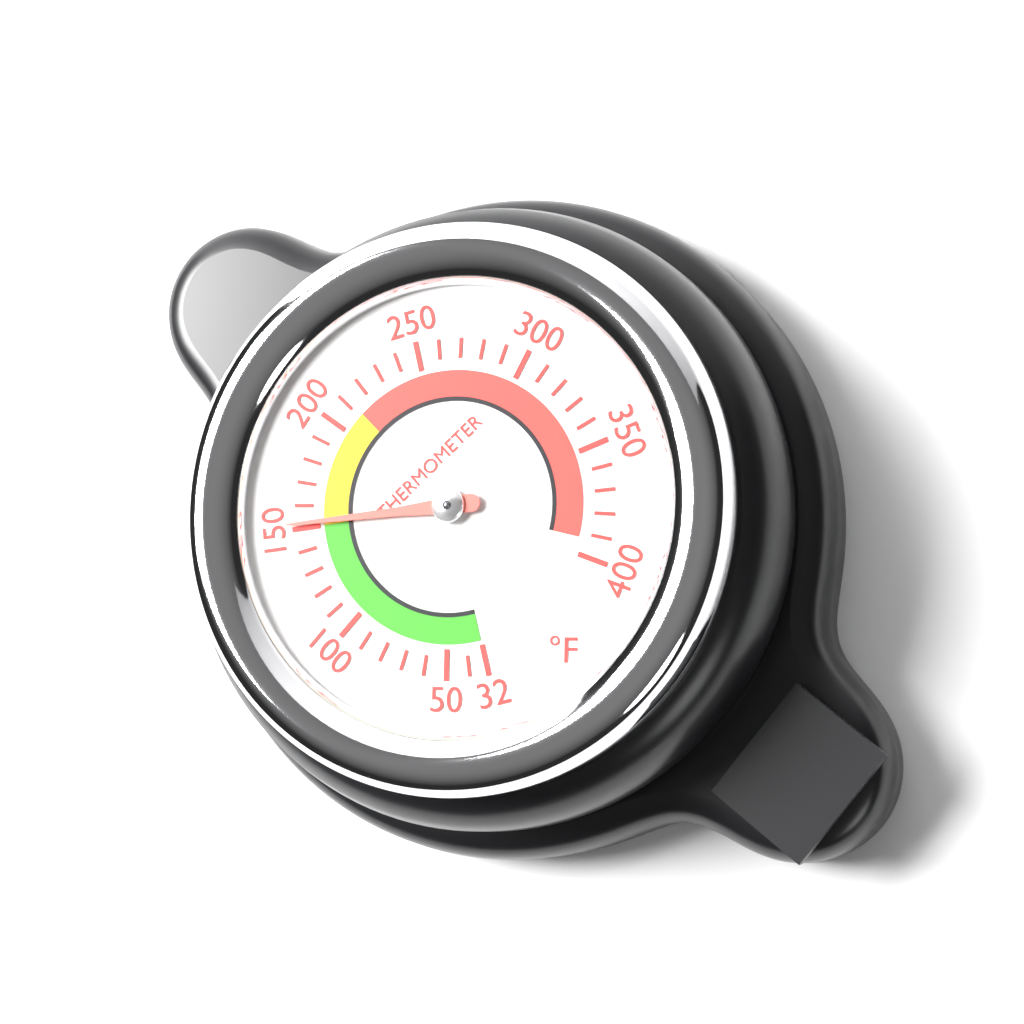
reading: 152 °F
